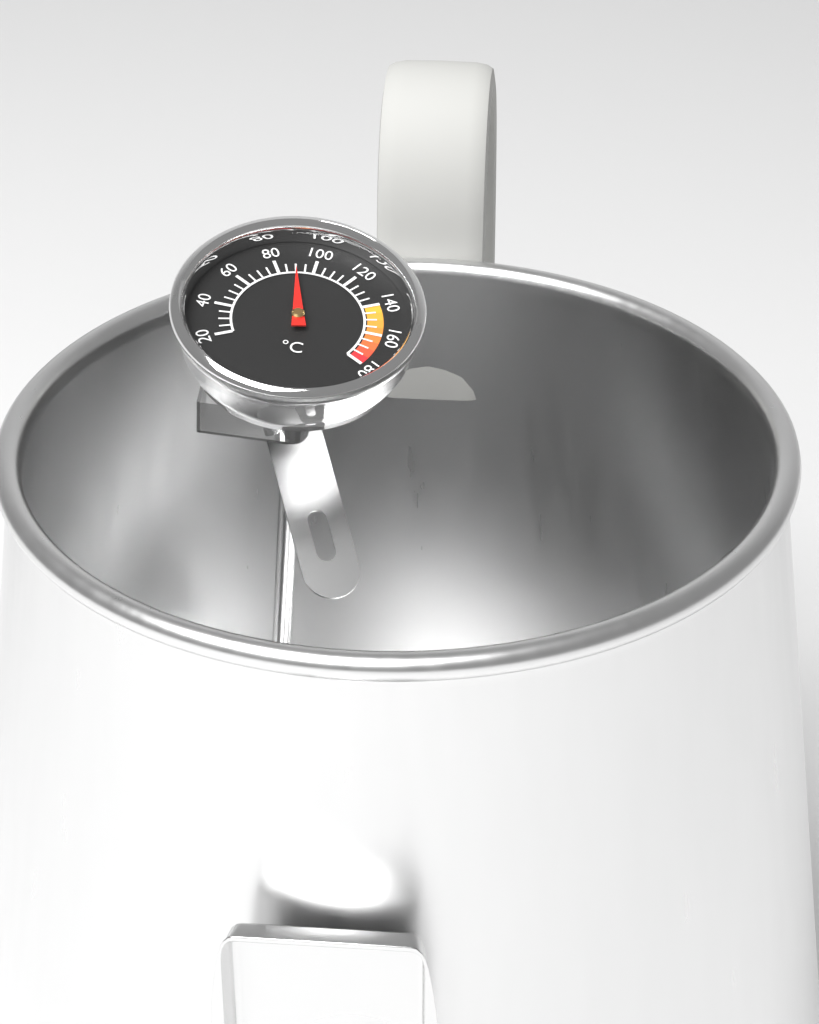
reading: 90 °C
